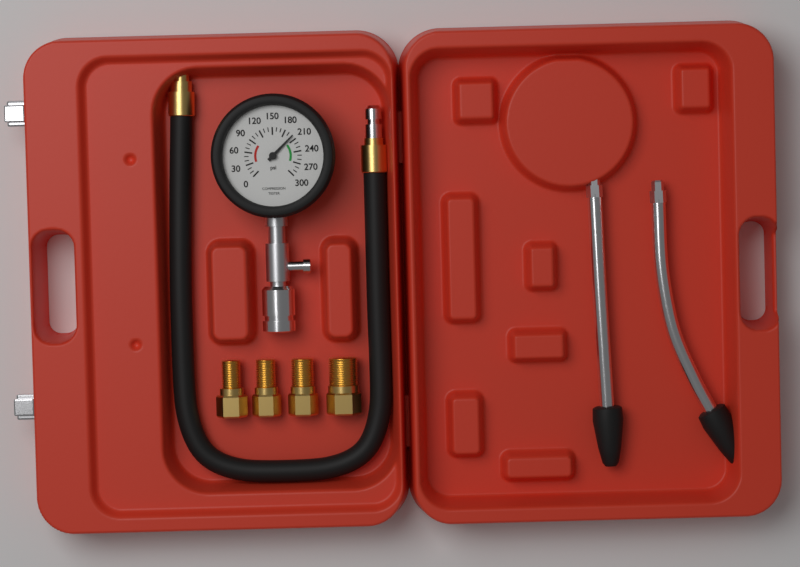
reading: 200 psi
